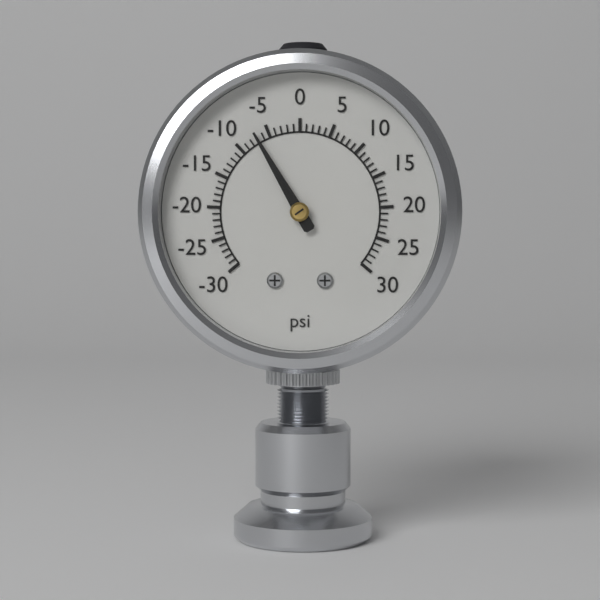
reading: -7 psi
